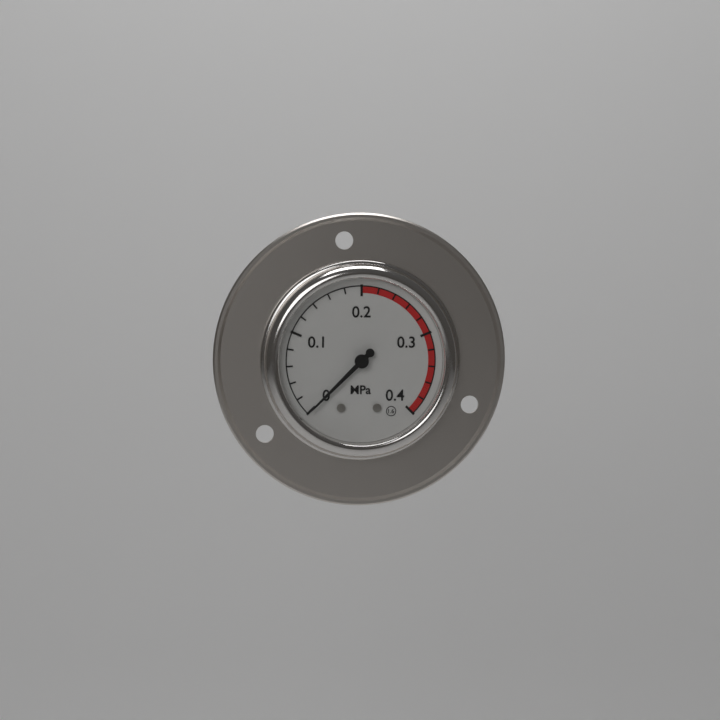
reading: 0.00 MPa
